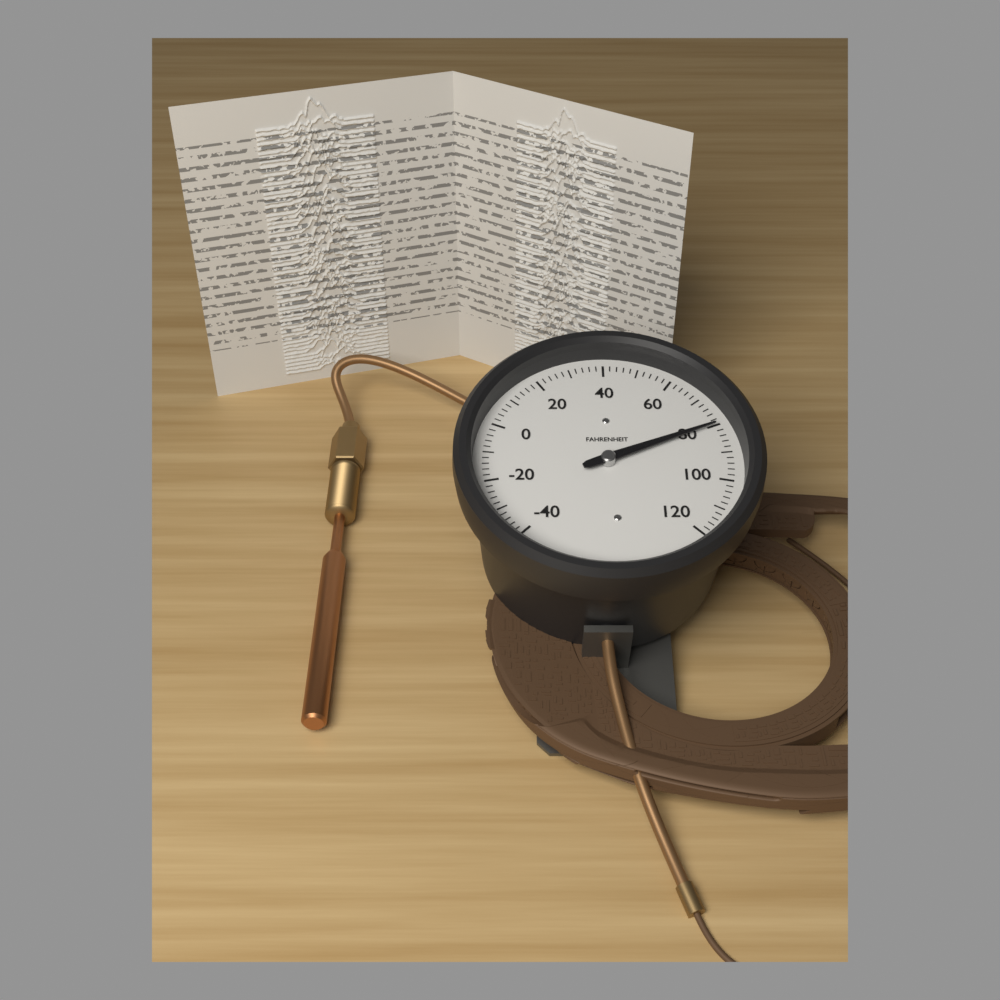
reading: 80 °F
